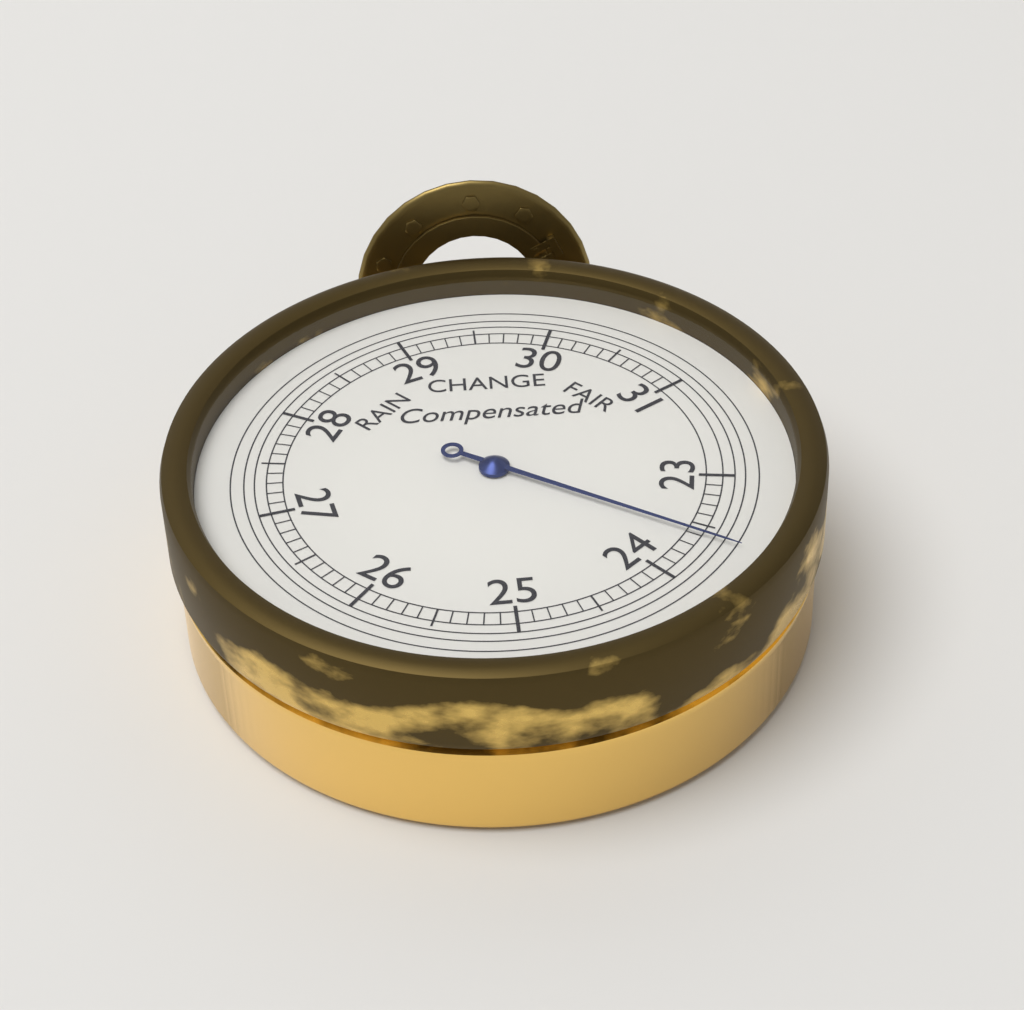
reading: 23.6 inHg
